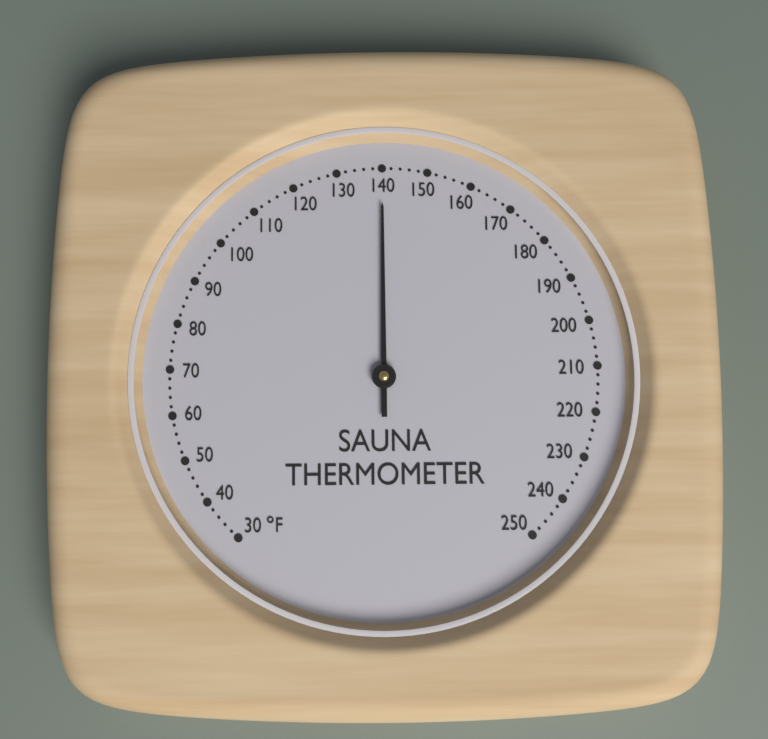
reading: 140 °F
